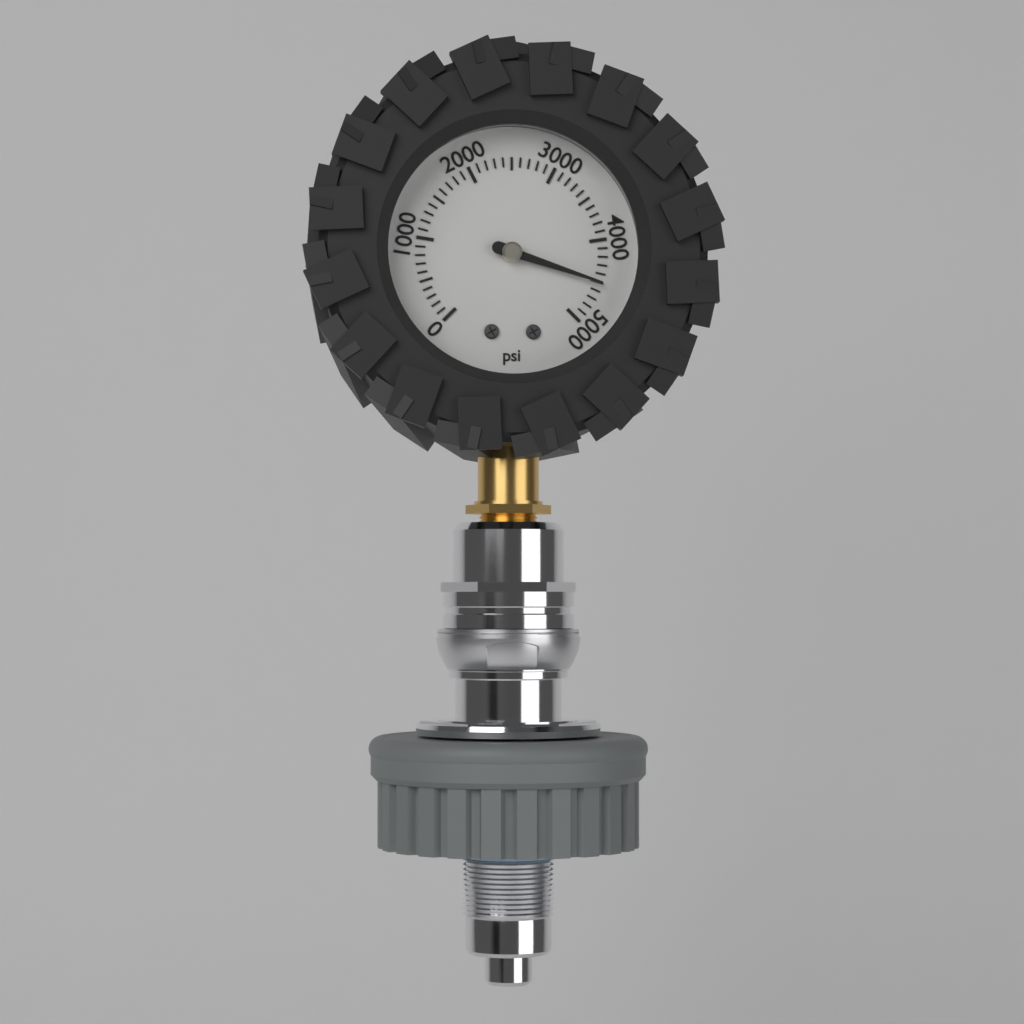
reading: 4500 psi
